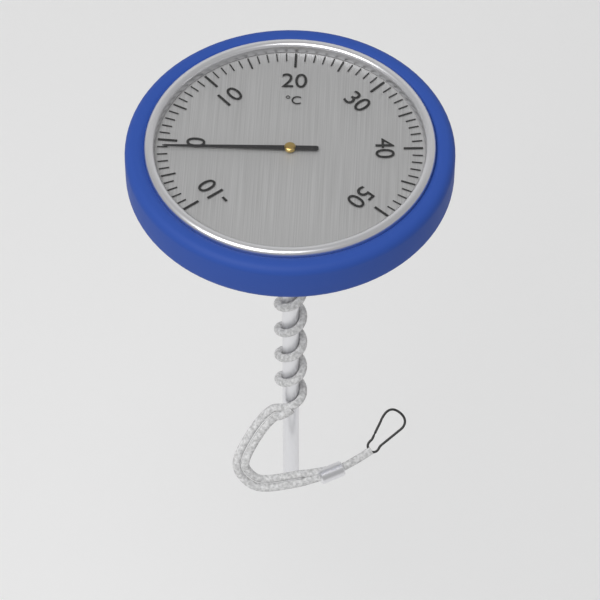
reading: -1 °C
